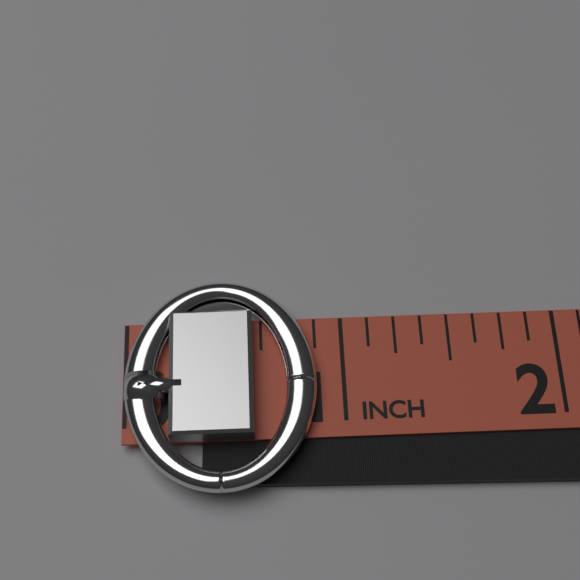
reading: 0.875 in
